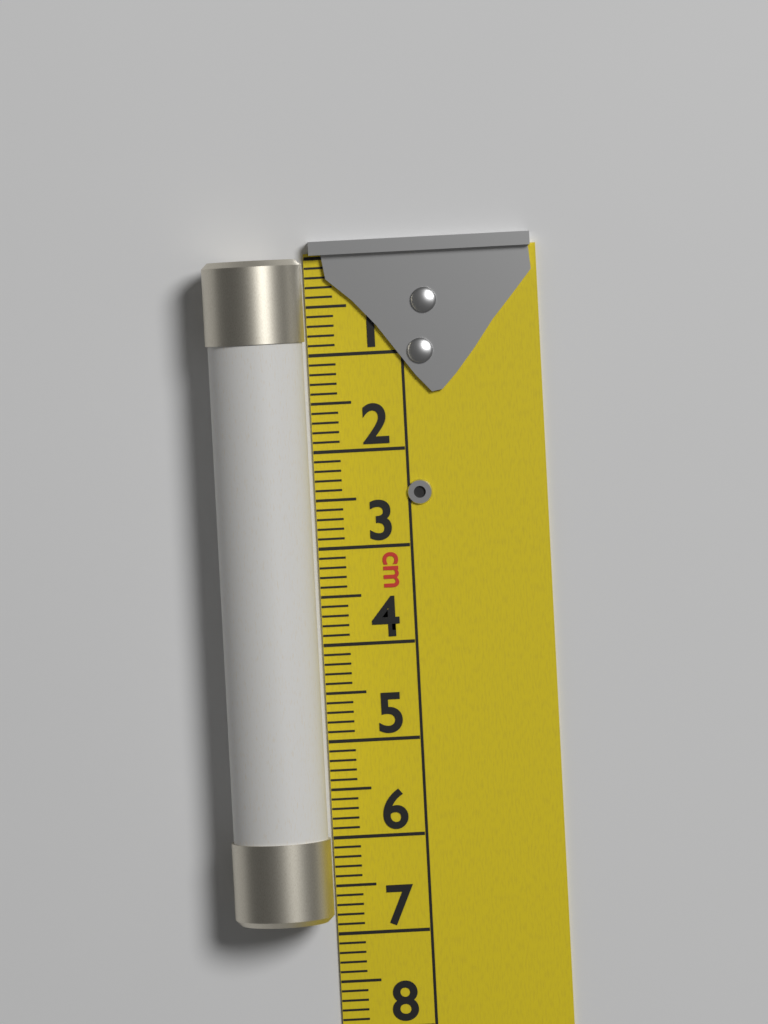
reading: 6.8 cm
